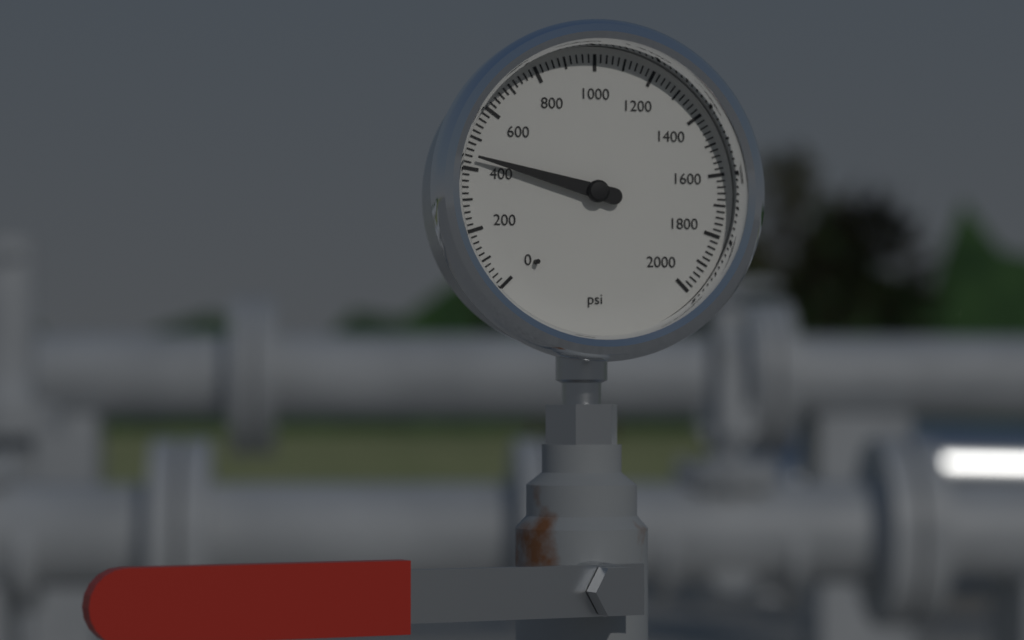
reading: 440 psi
